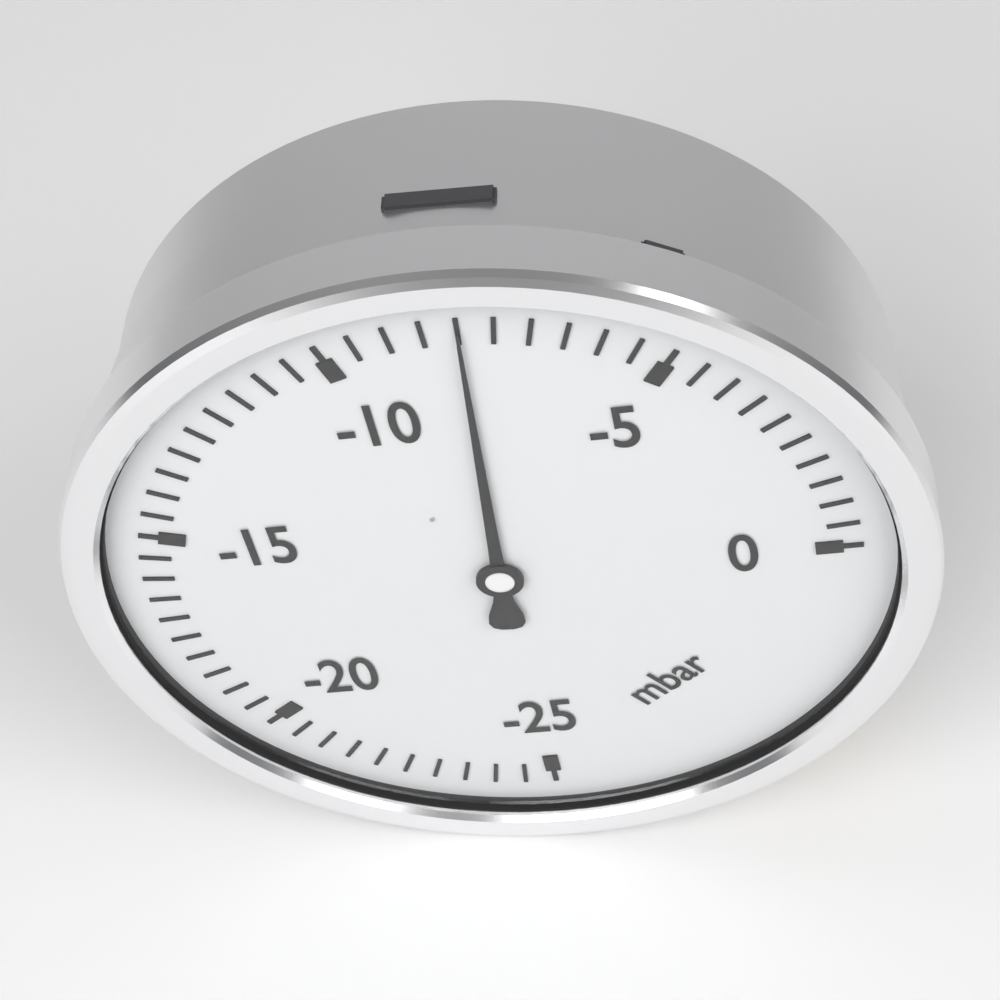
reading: -8.0 mbar
